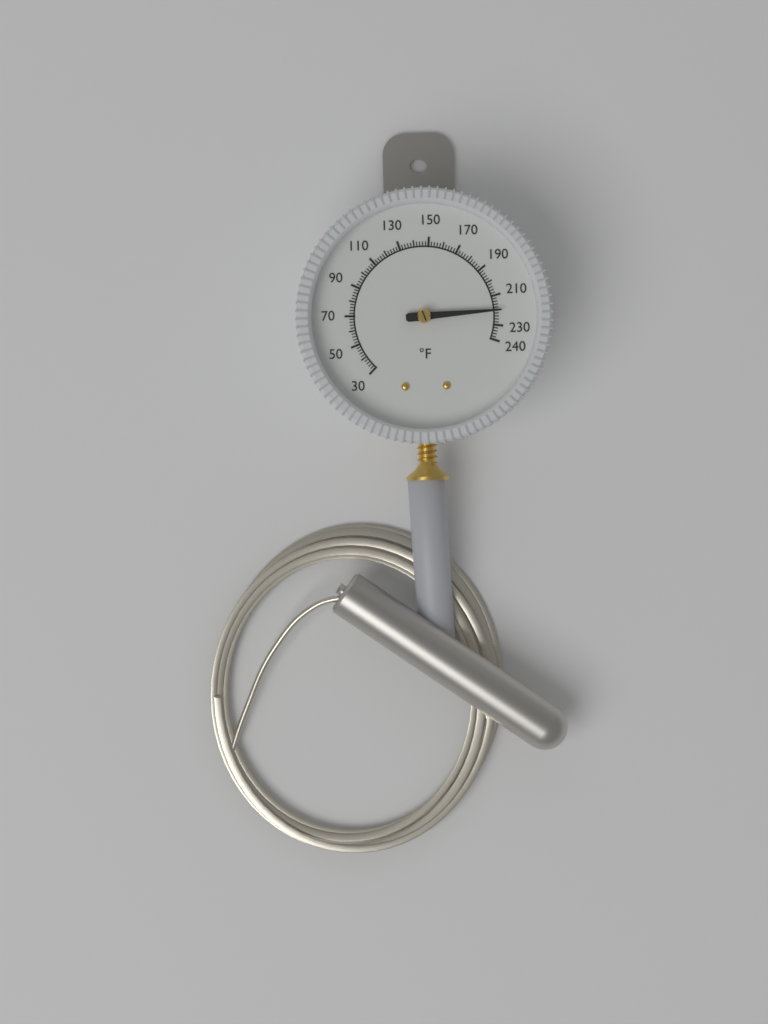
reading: 220 °F
